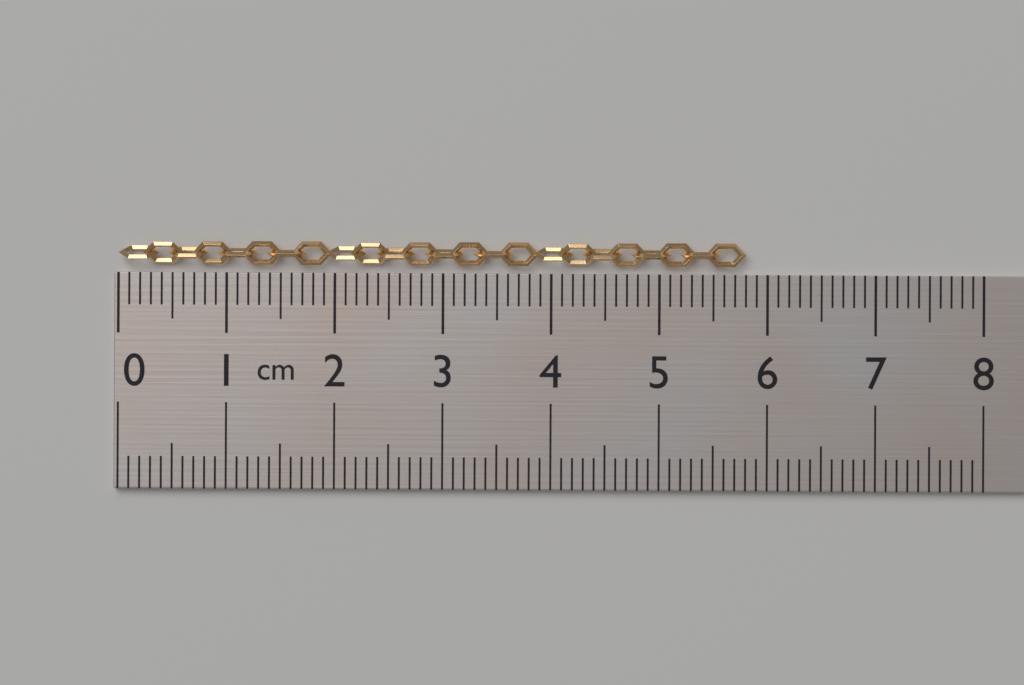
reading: 5.8 cm
